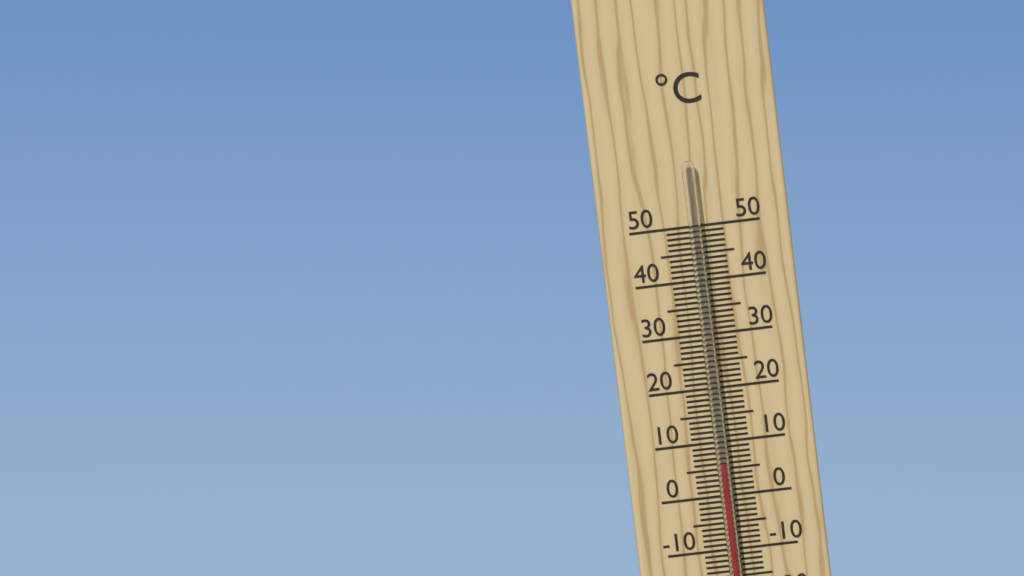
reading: 6 °C
